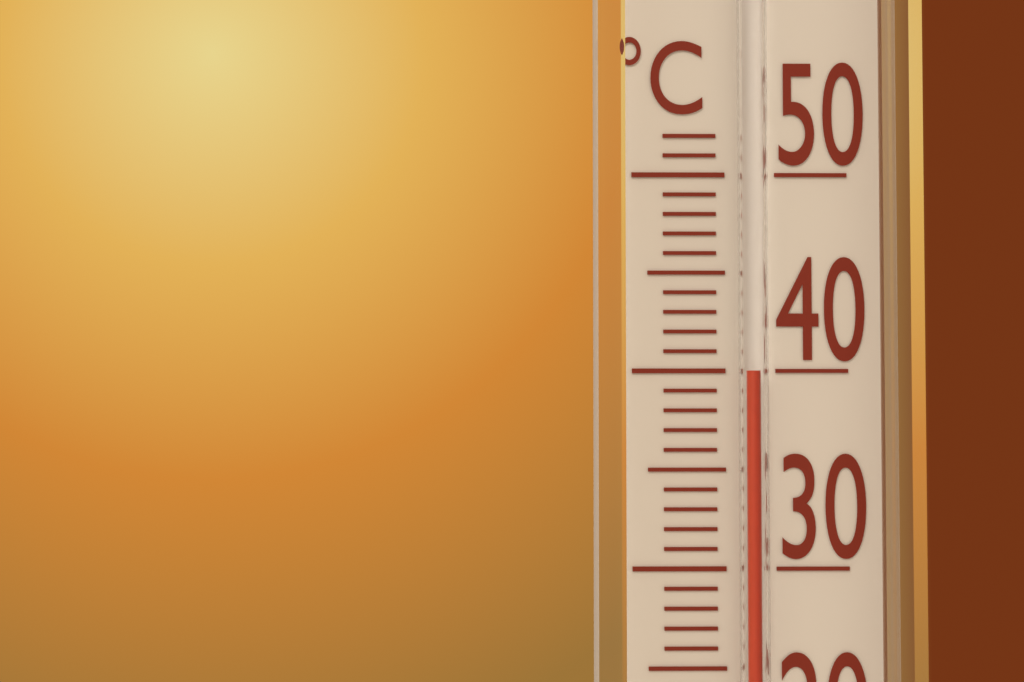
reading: 40 °C
